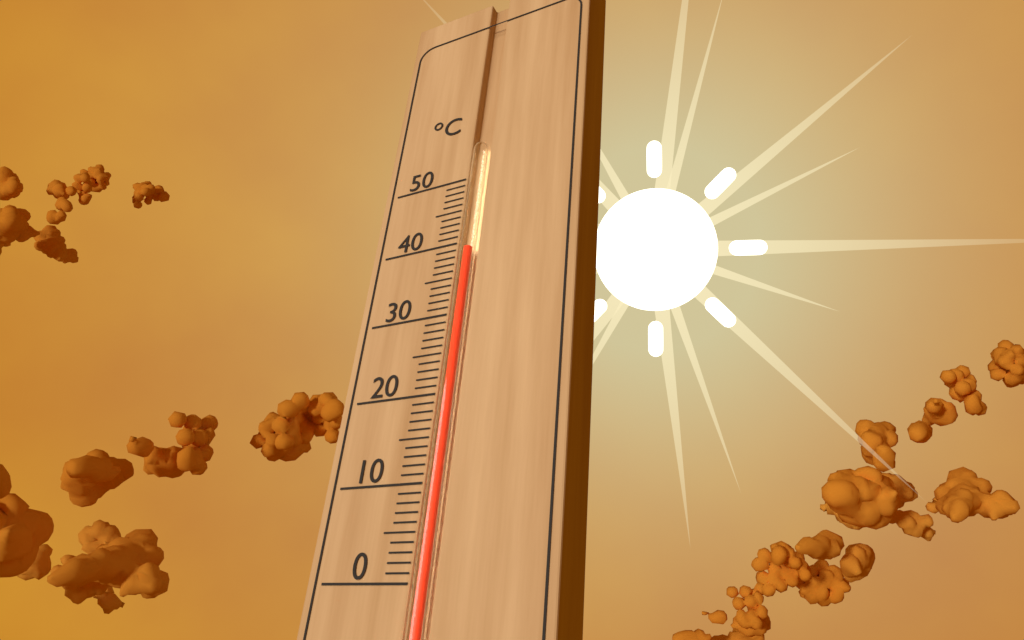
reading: 39 °C
